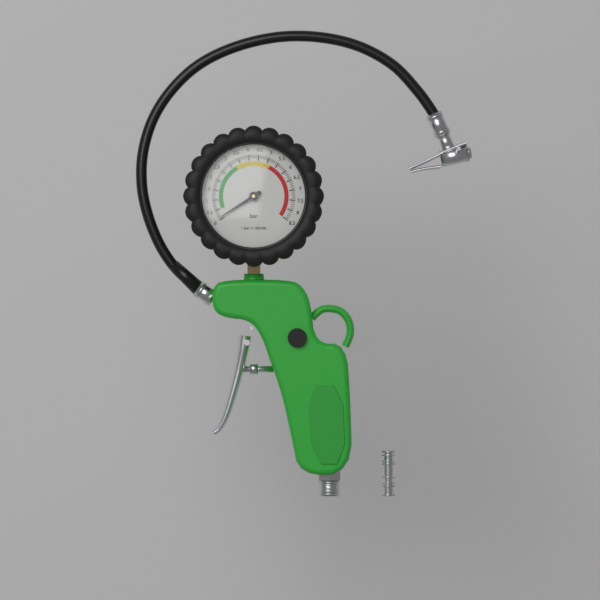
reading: 0.1 bar
